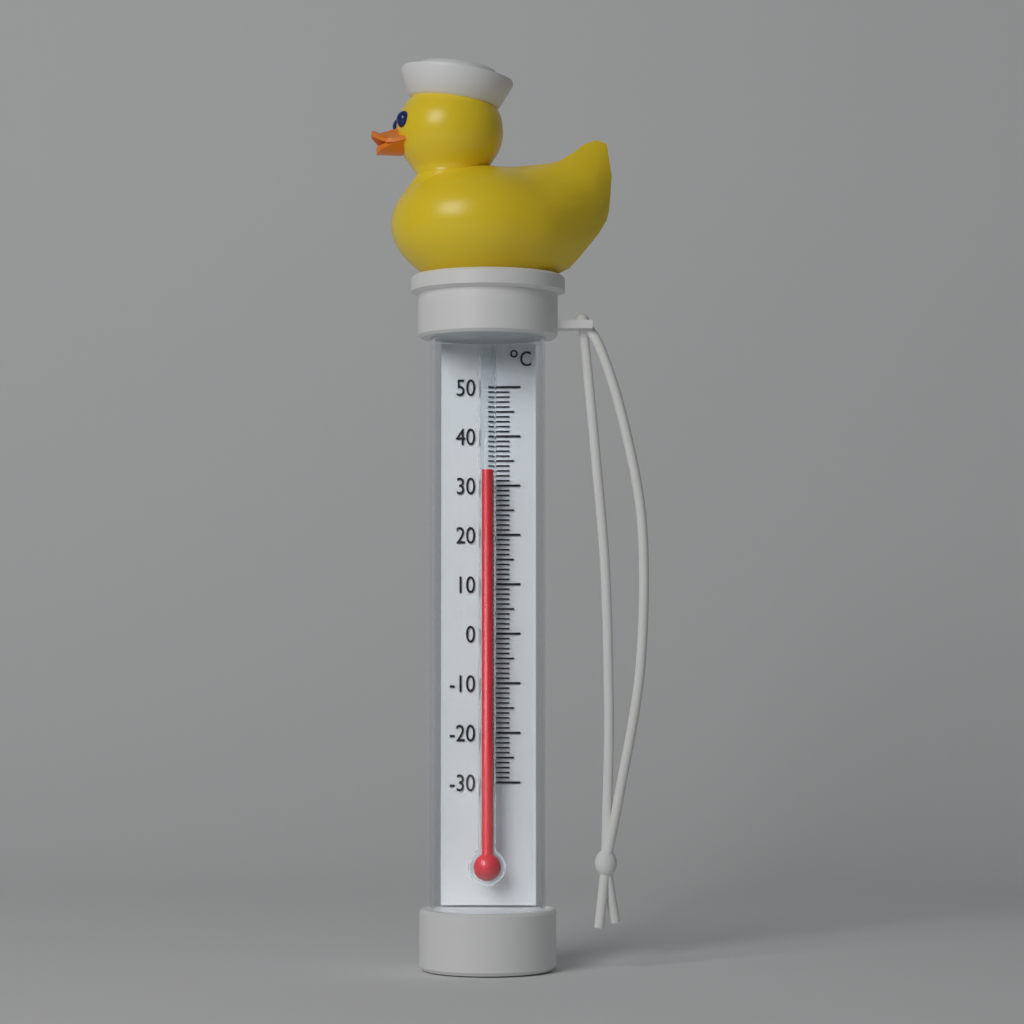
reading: 33 °C
